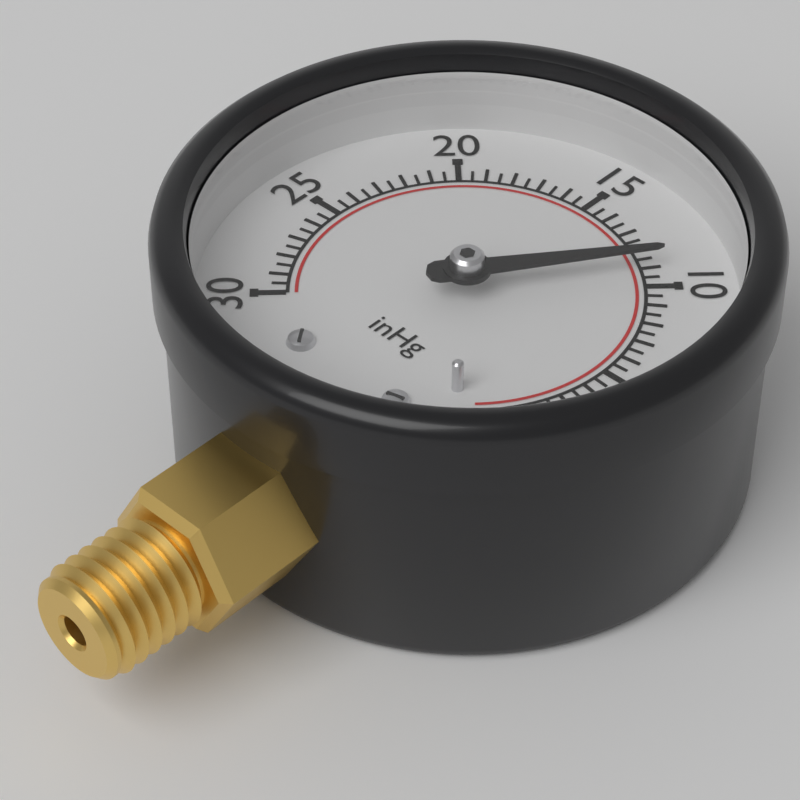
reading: 11.0 inHg
